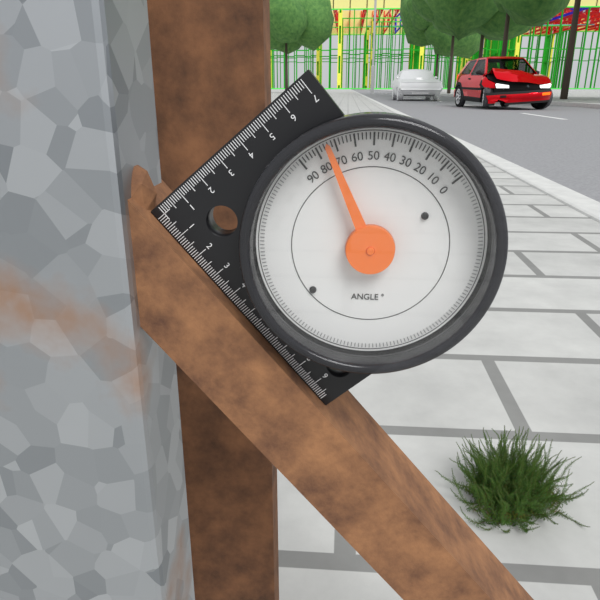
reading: 74 °
